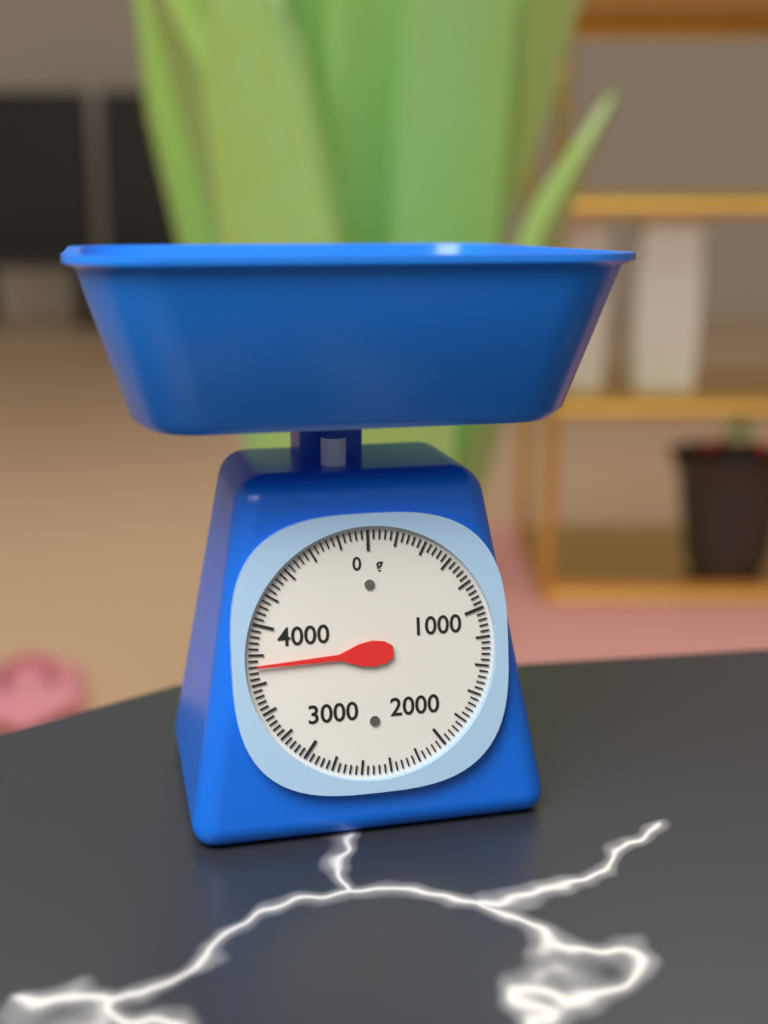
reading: 3720 g
